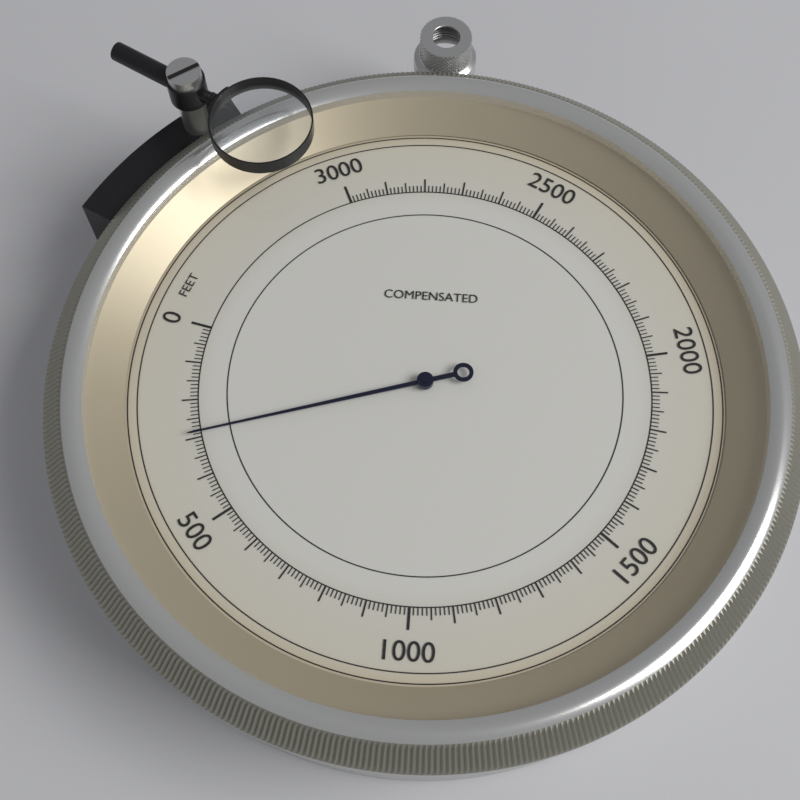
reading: 290 feet
